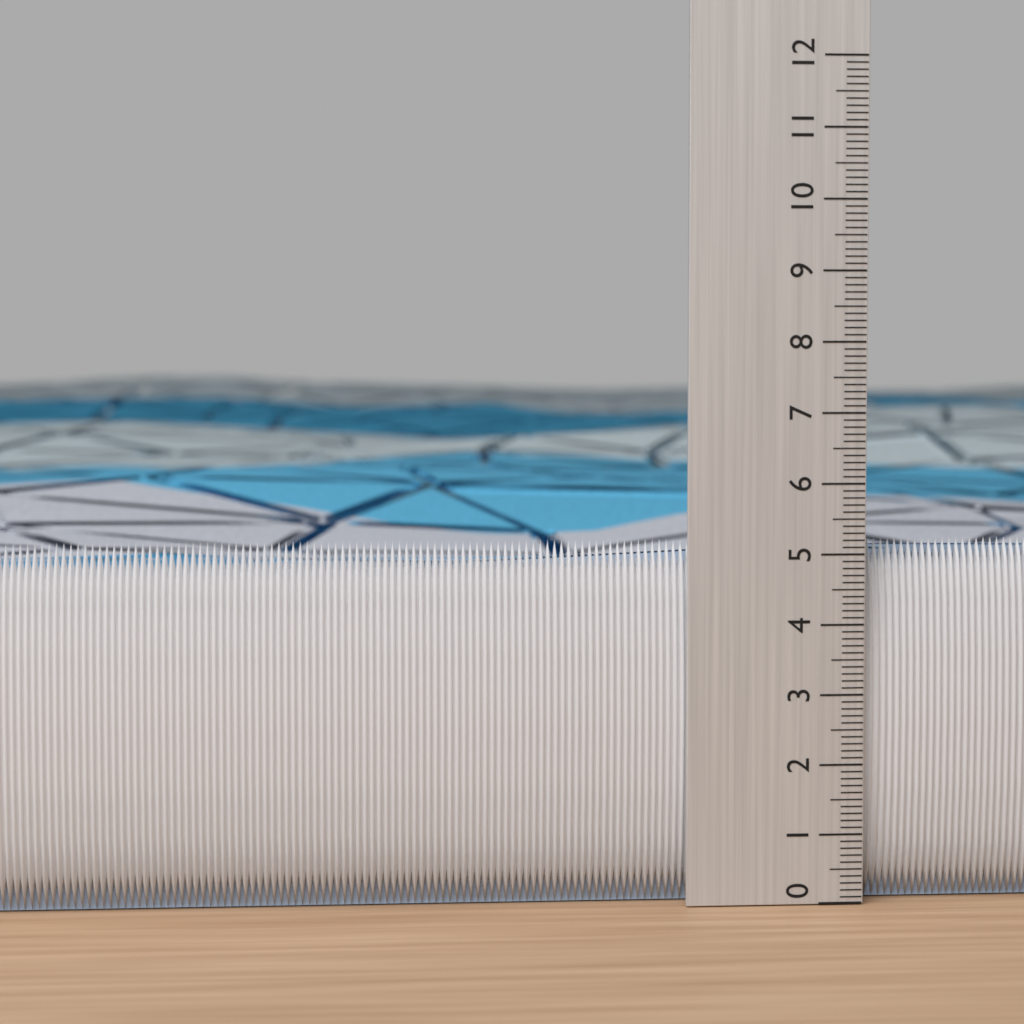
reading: 5.2 (no unit)
